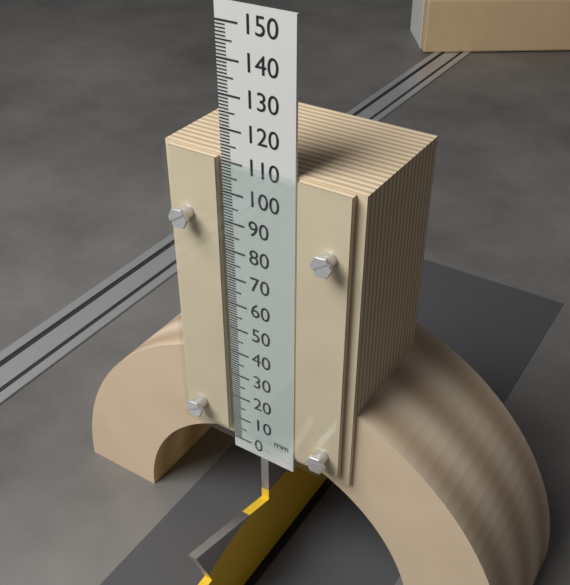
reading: 111 mm
